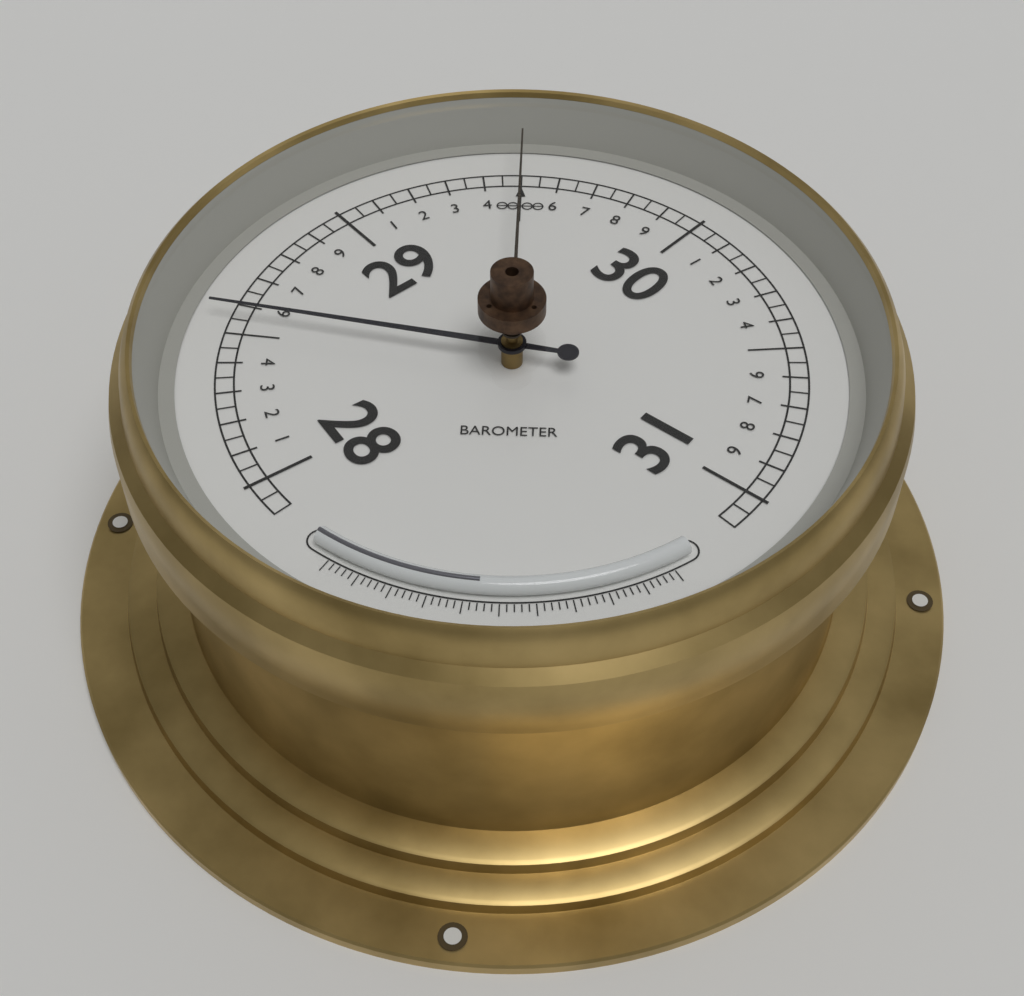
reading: 28.55 (no unit)
